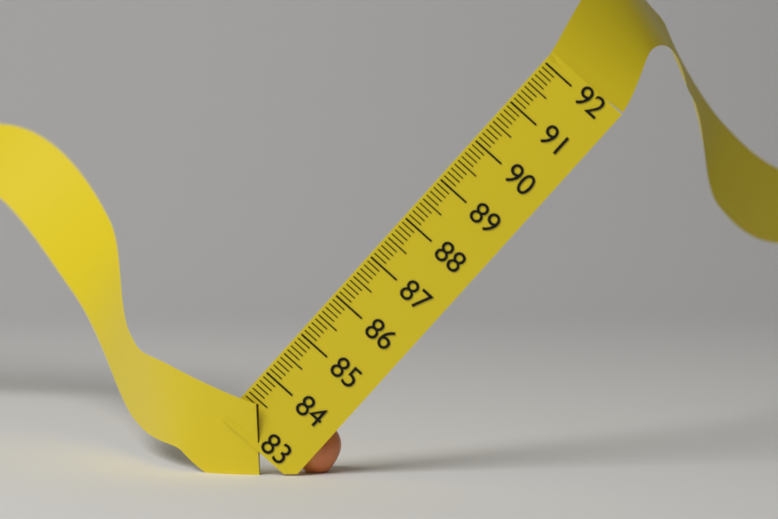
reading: 84.0 (no unit)
